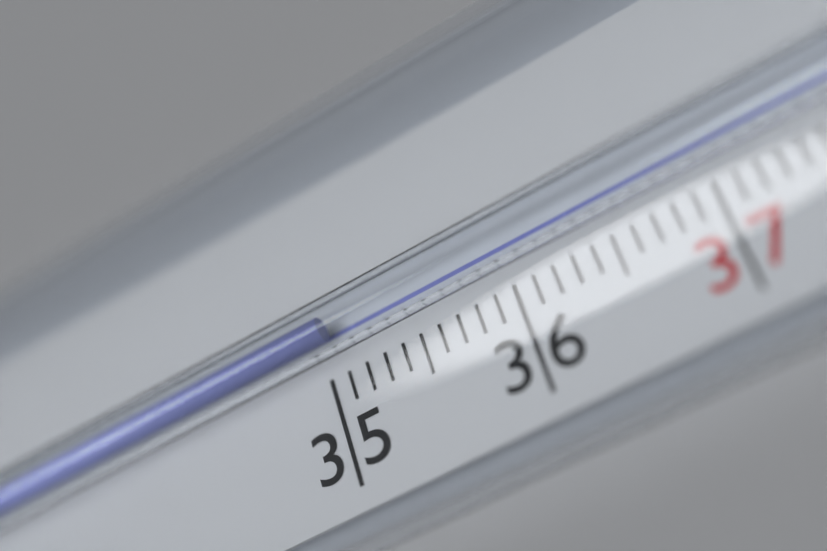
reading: 35.1 °C
